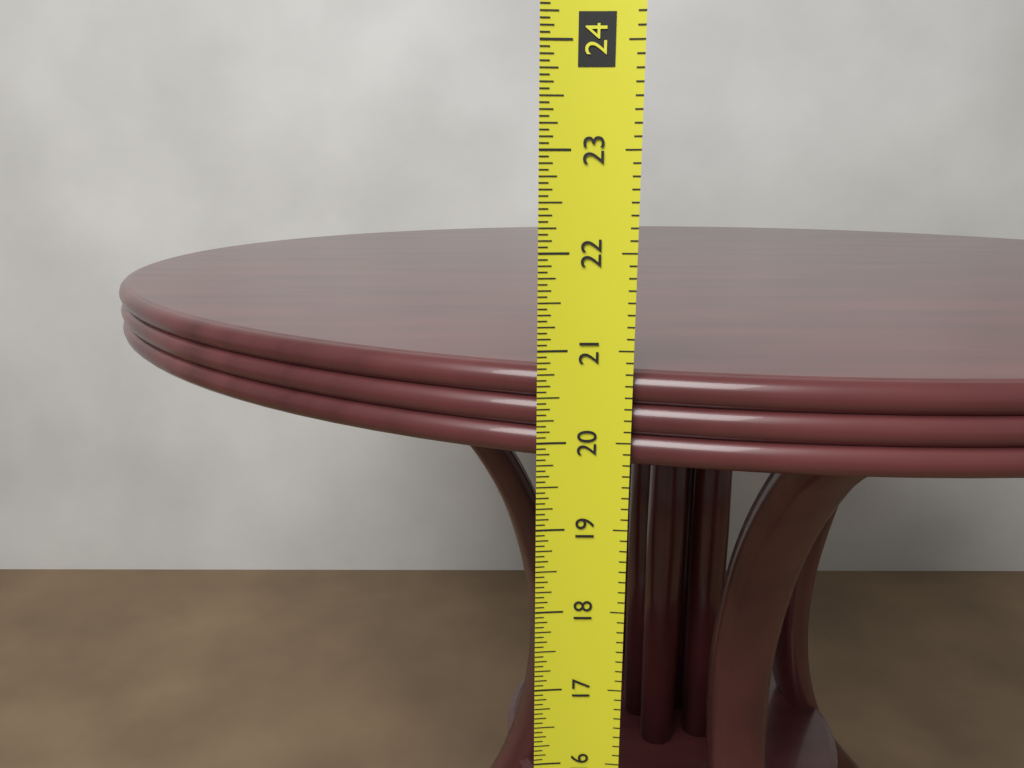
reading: 20.7500 in
